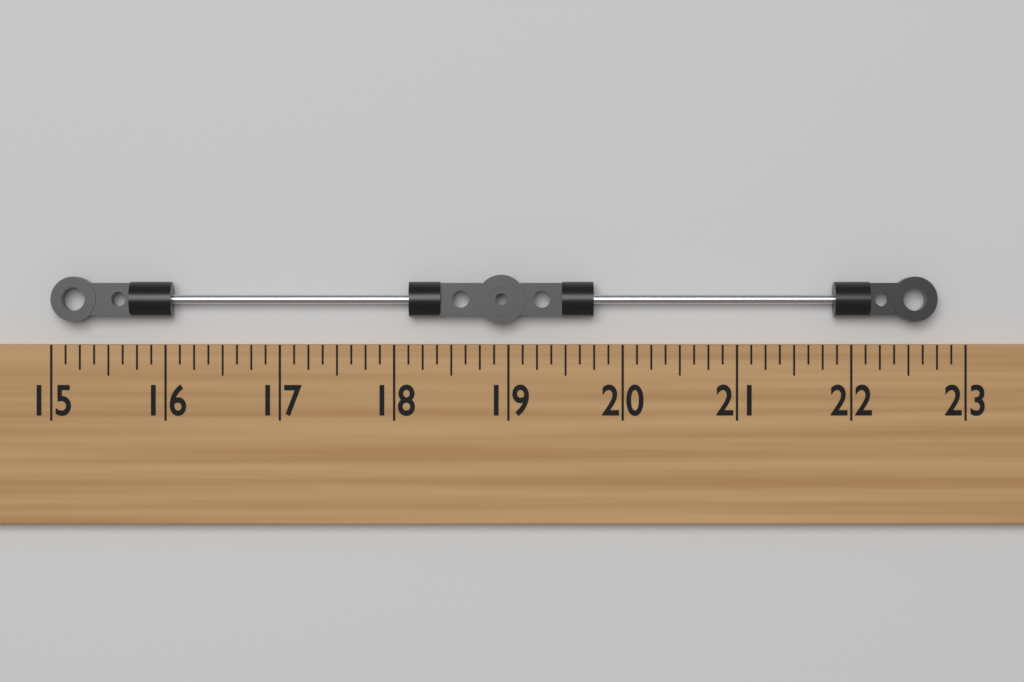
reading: 22.750 (no unit)
